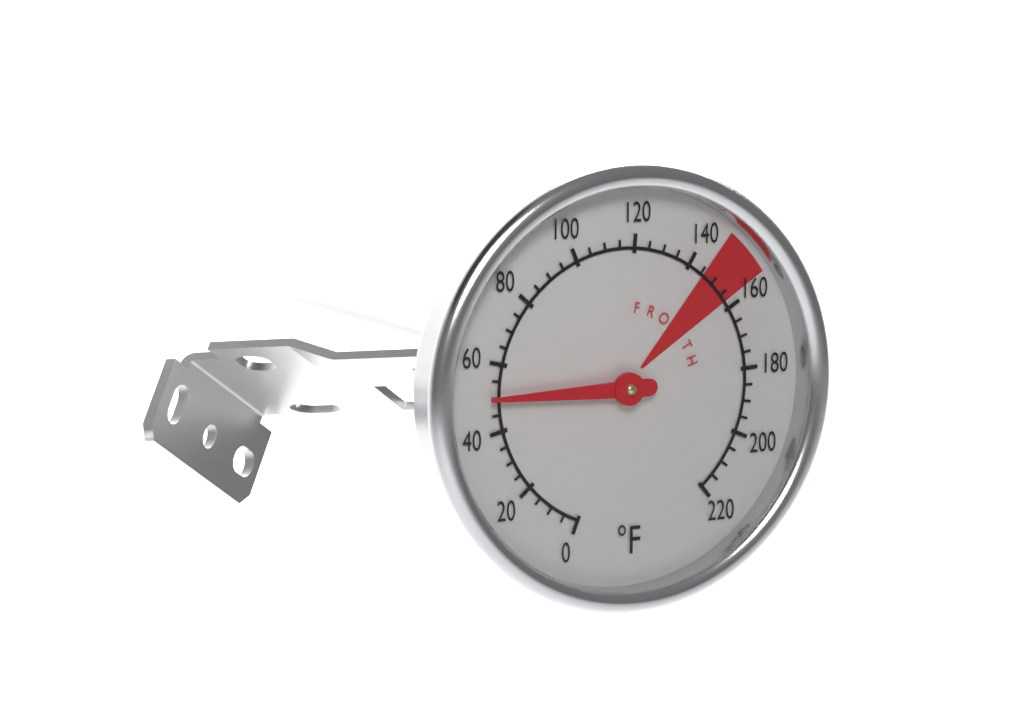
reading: 50 °F
